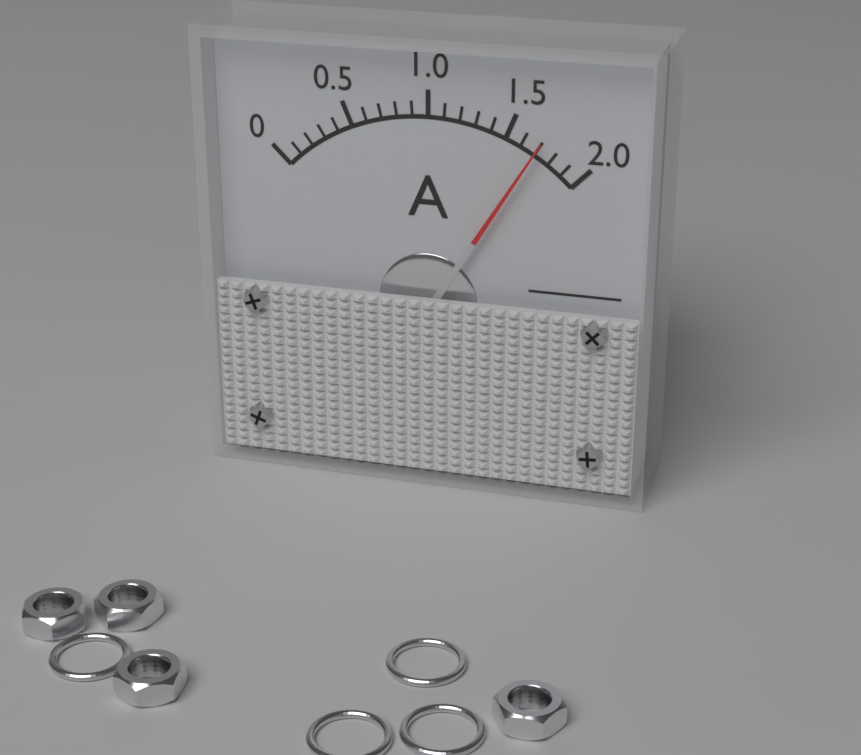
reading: 1.7 A
